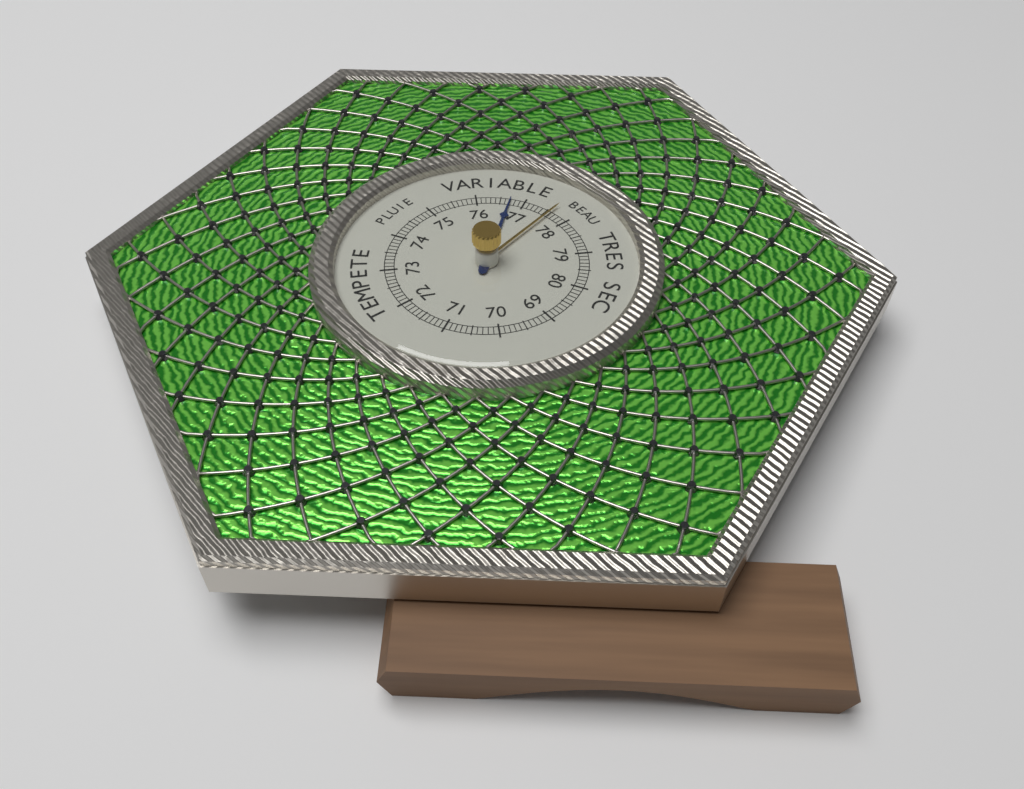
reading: 76.7 (no unit)
